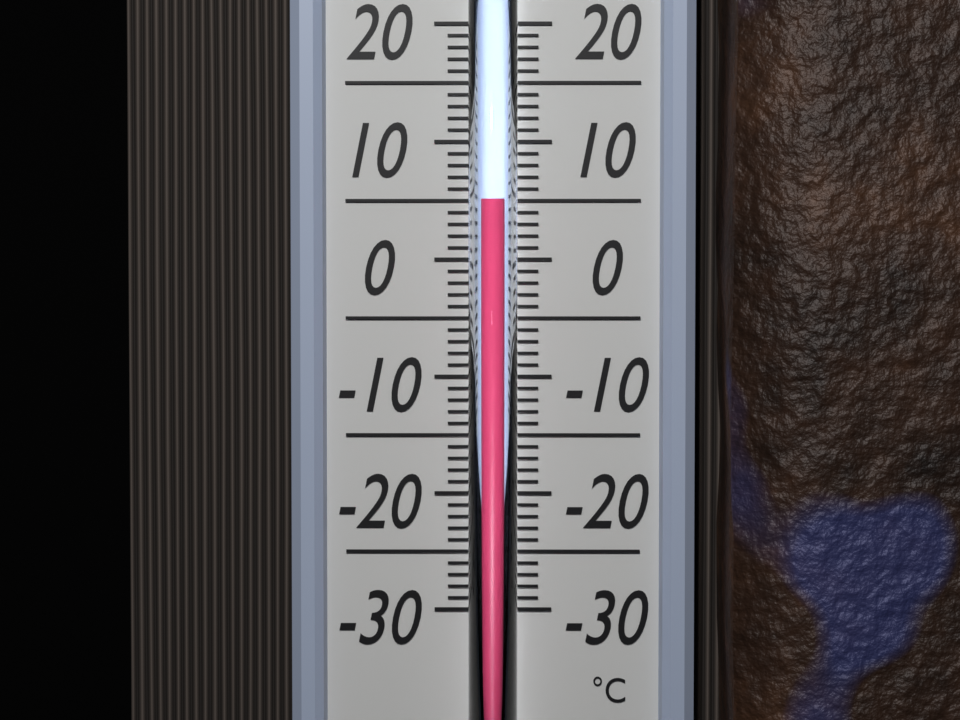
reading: 5 °C
